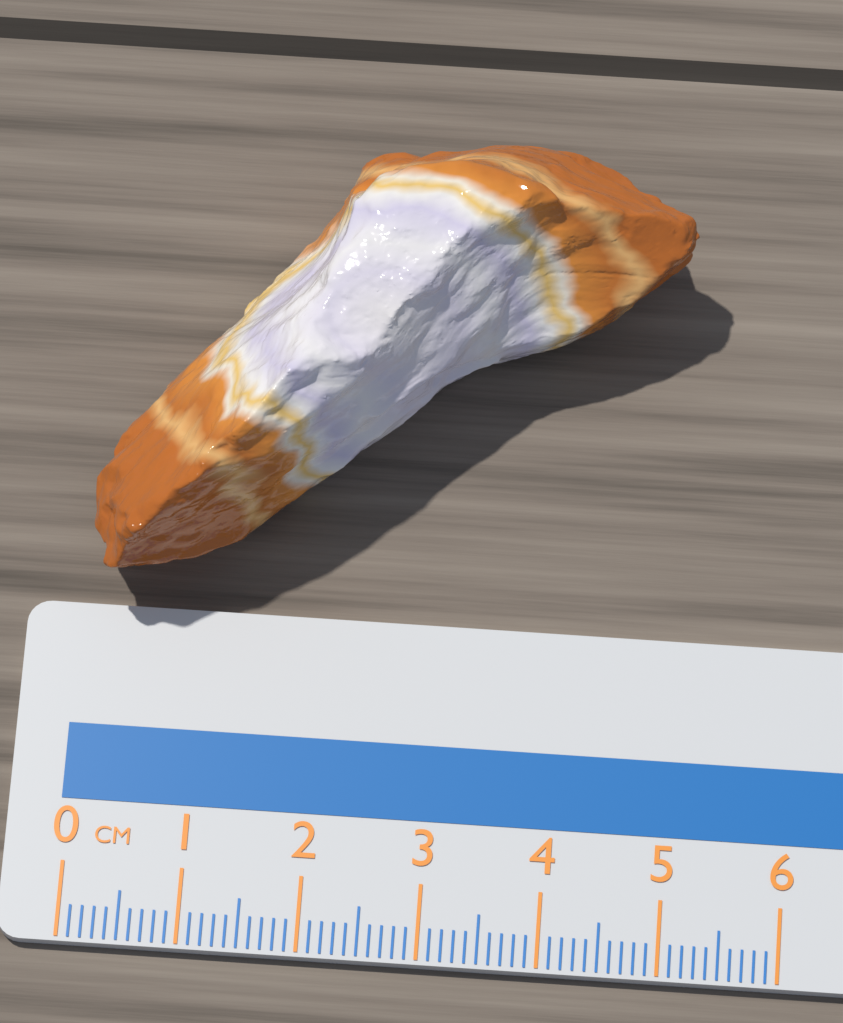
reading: 5.0 cm
